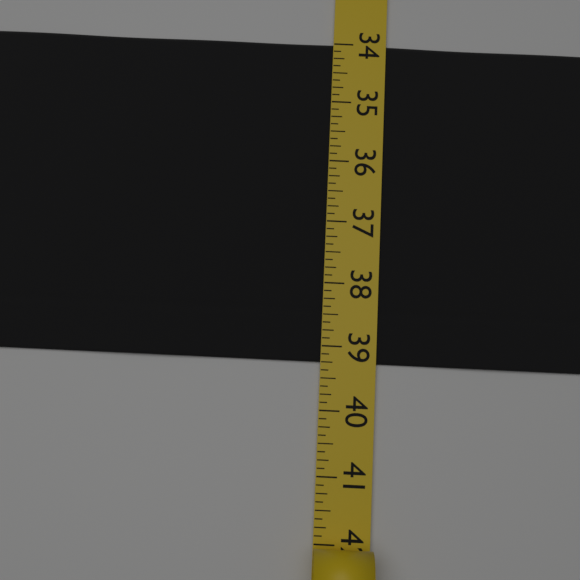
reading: 39.250 (no unit)
